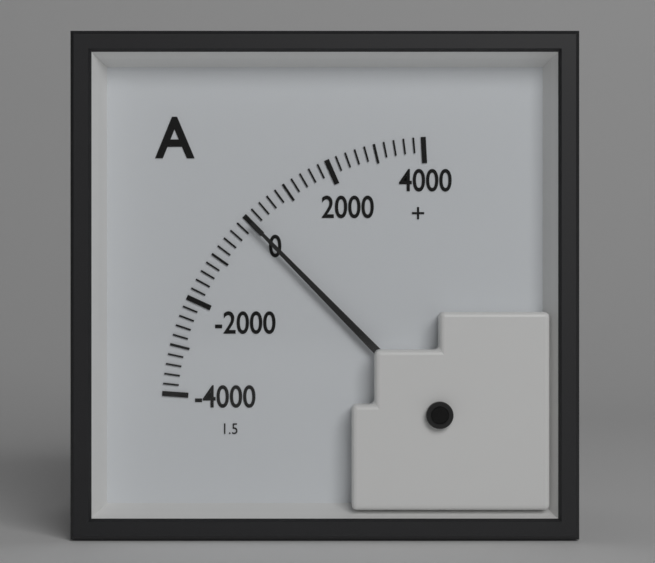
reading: 0 A
